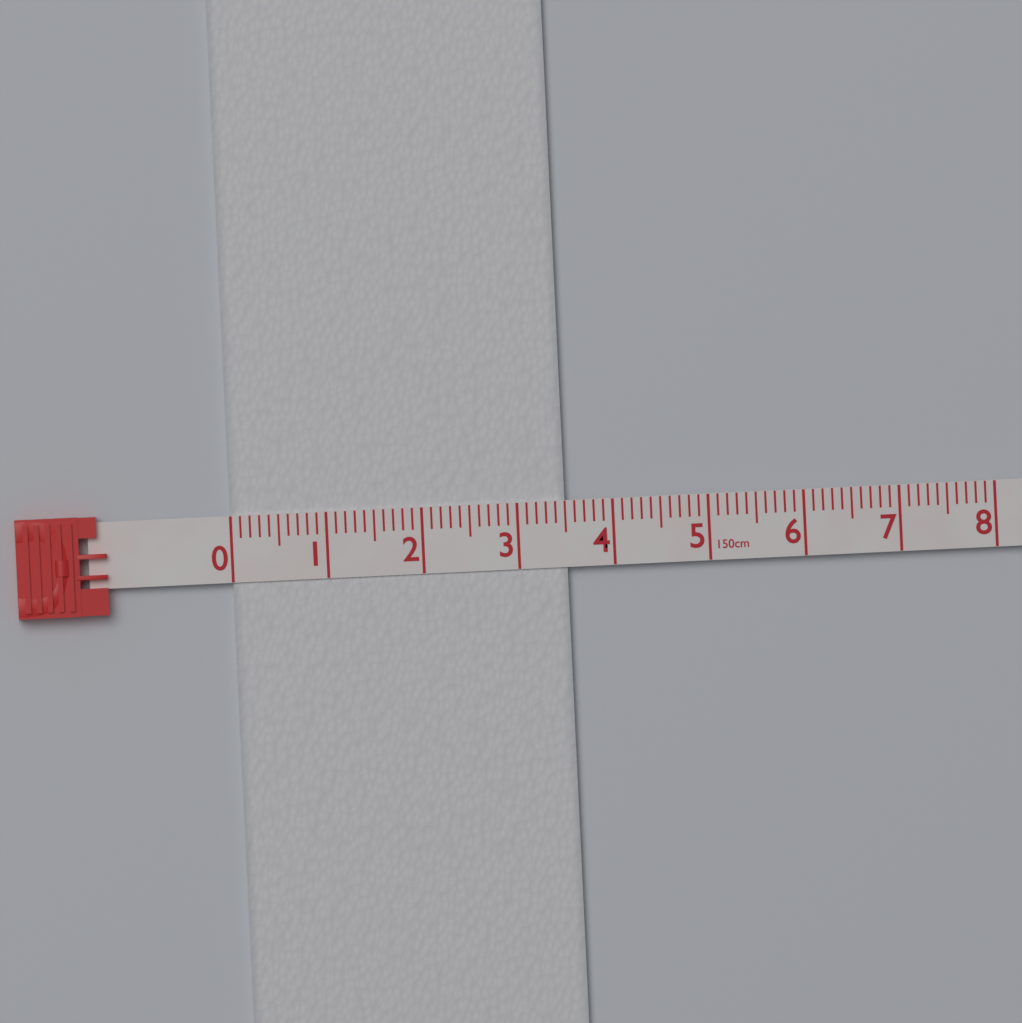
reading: 3.5 cm
